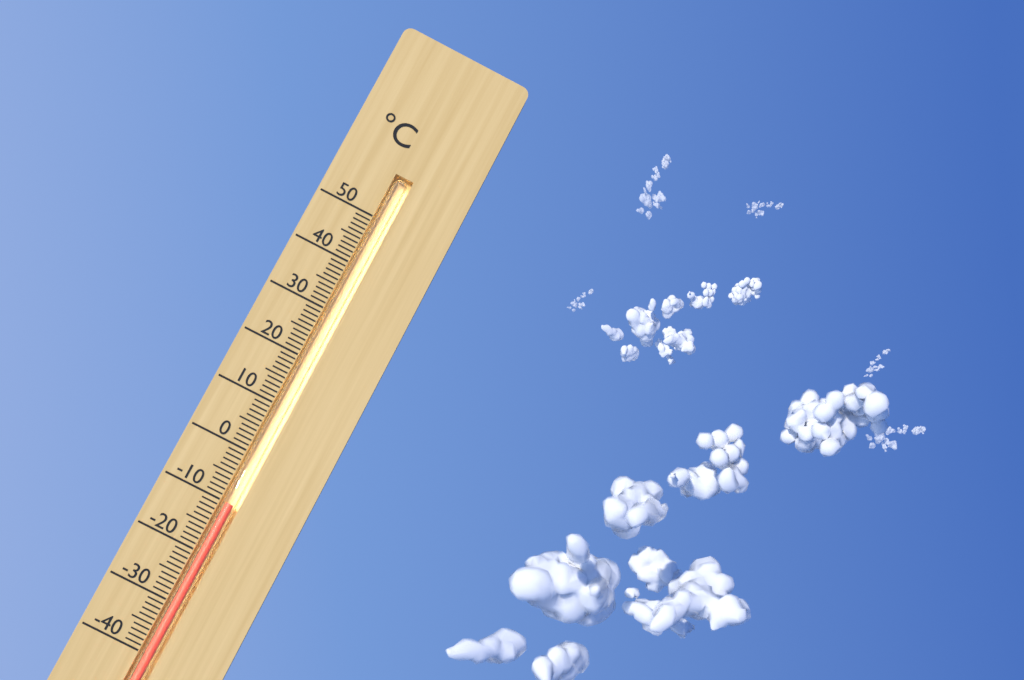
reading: -10 °C
